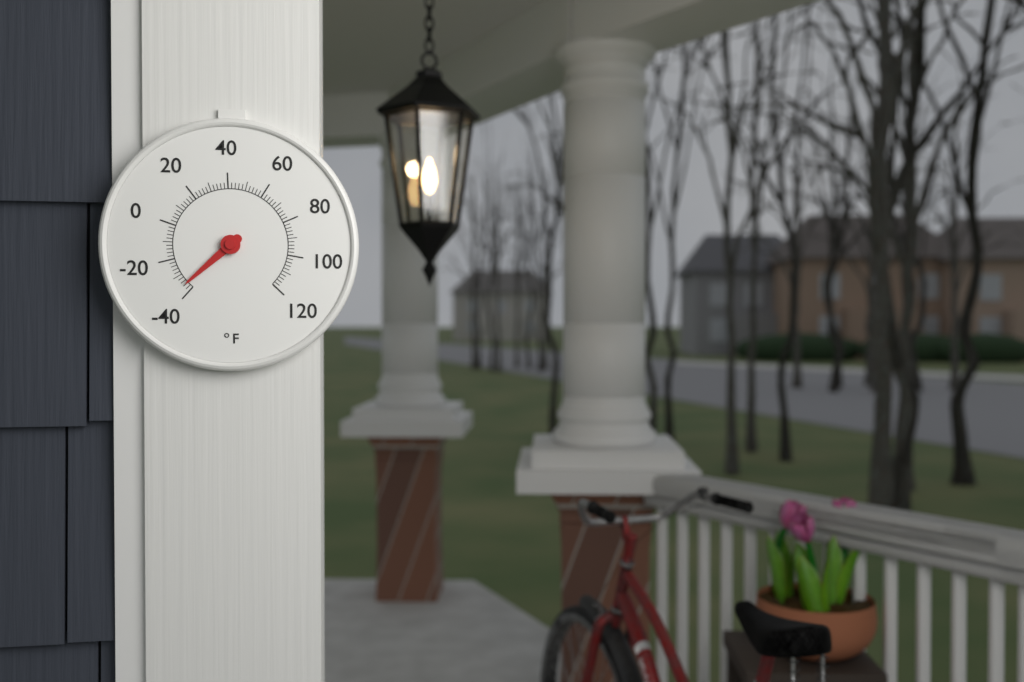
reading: -36 °F
